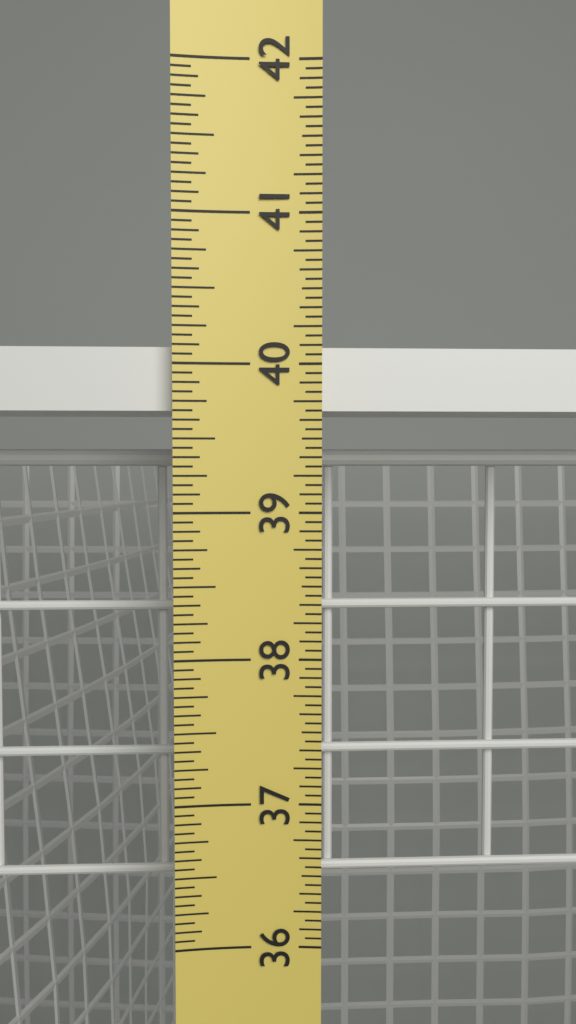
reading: 40.1250 in
